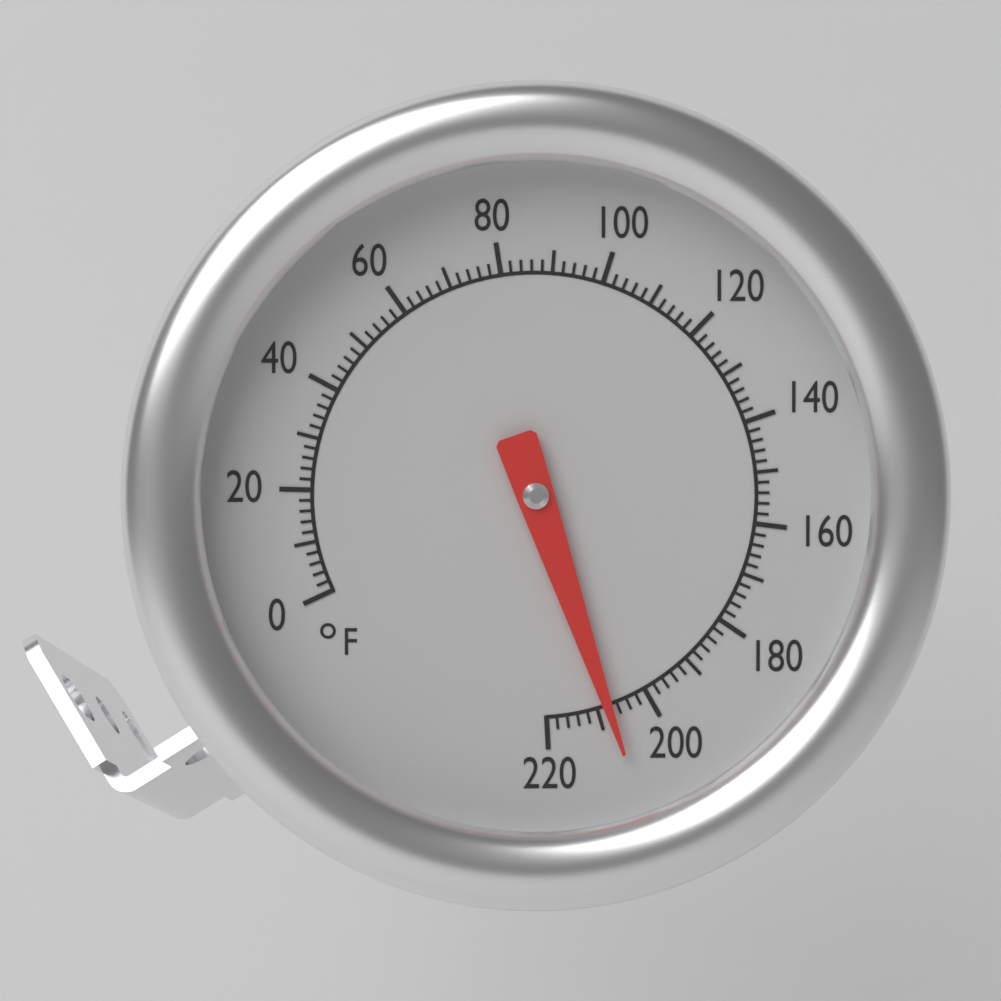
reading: 208 °F
